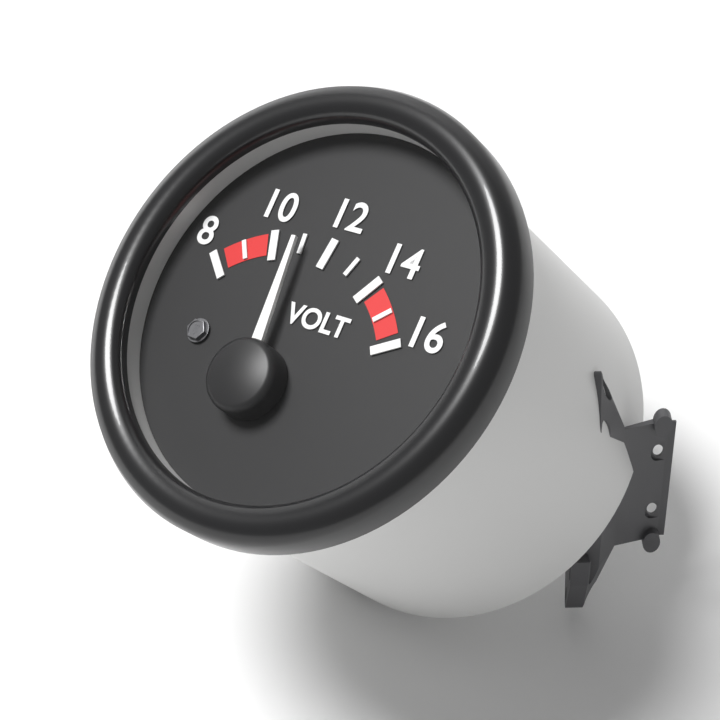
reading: 11 V
